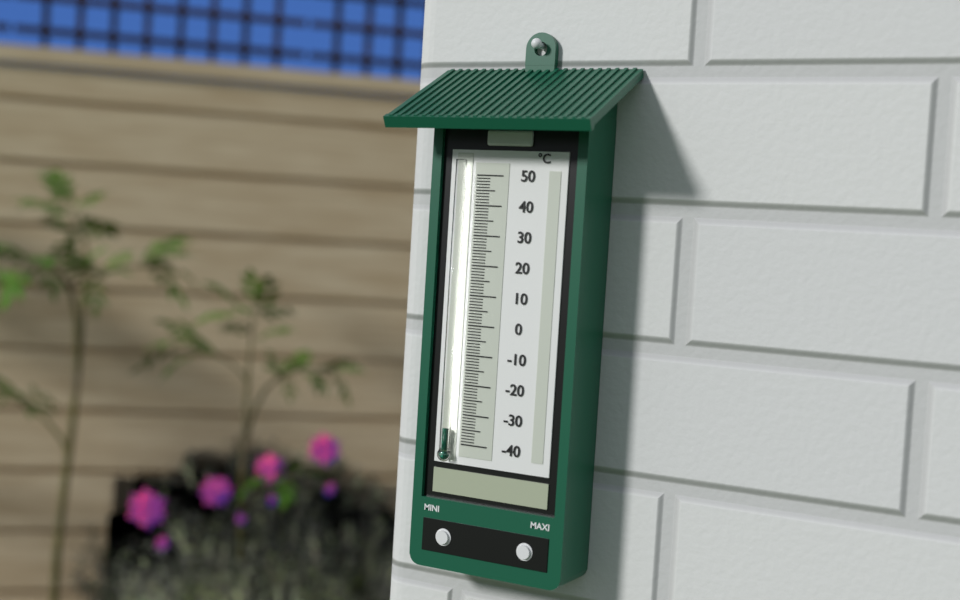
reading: -35 °C
